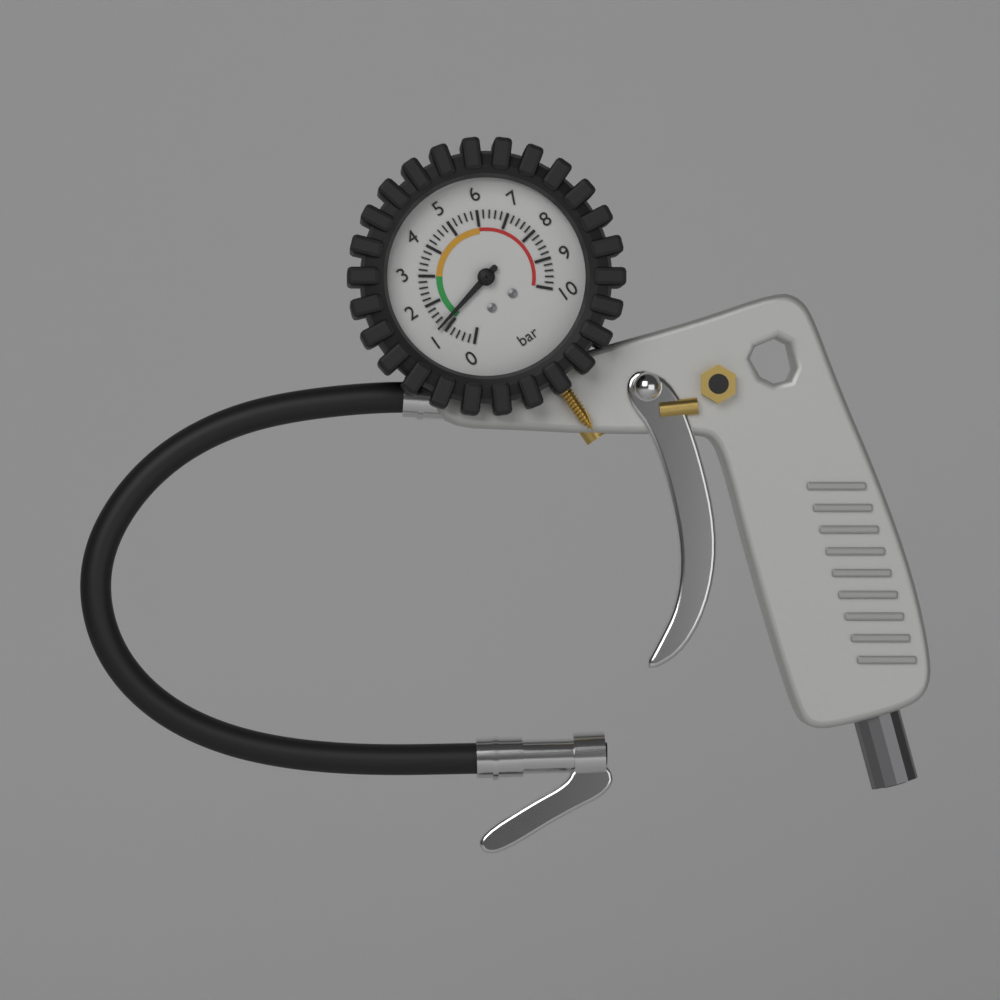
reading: 1.2 bar
